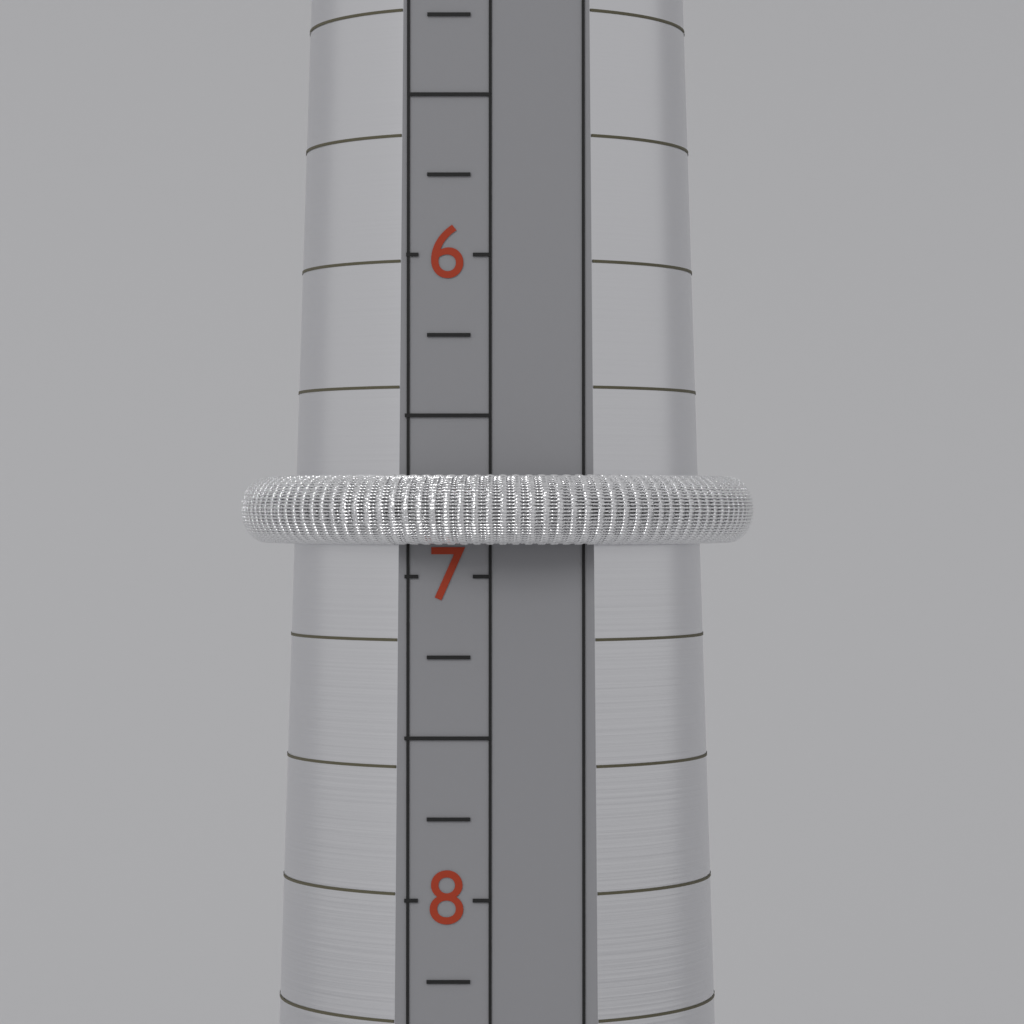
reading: 6.90 (no unit)
